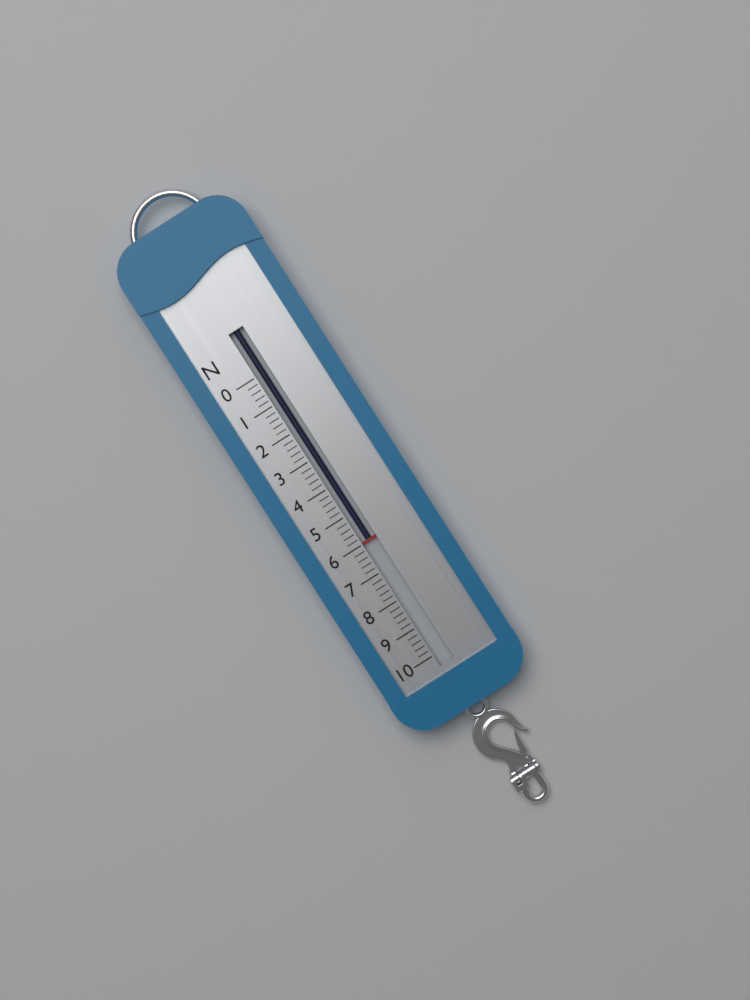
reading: 6.0 N
